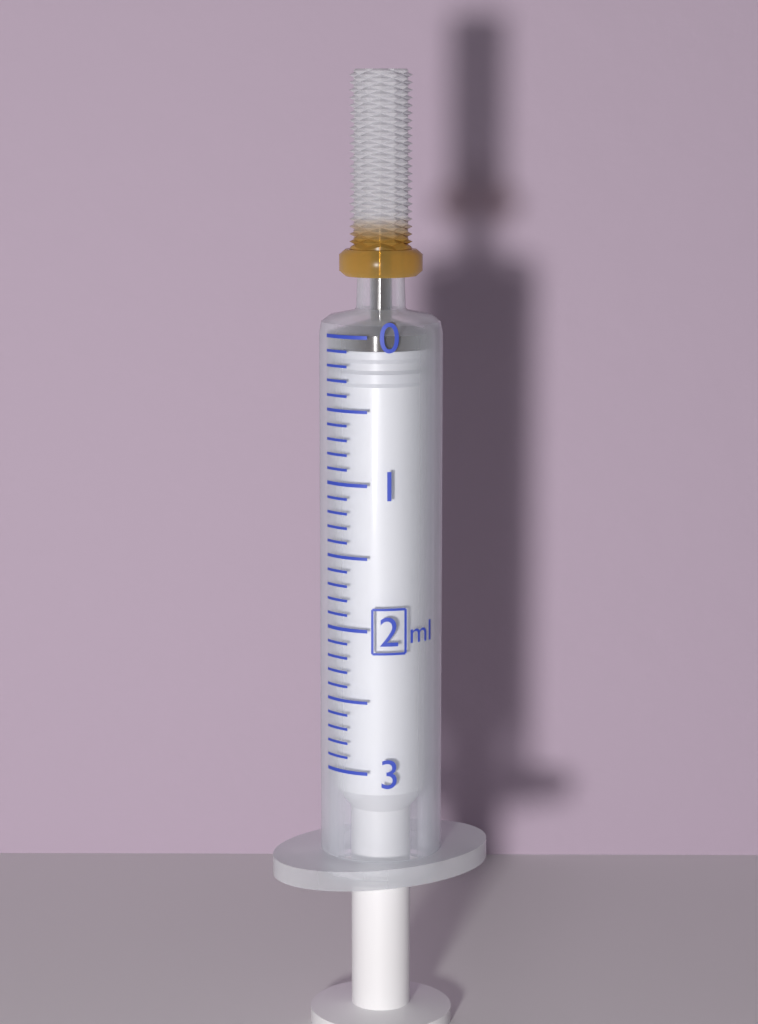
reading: 0.1 ml
